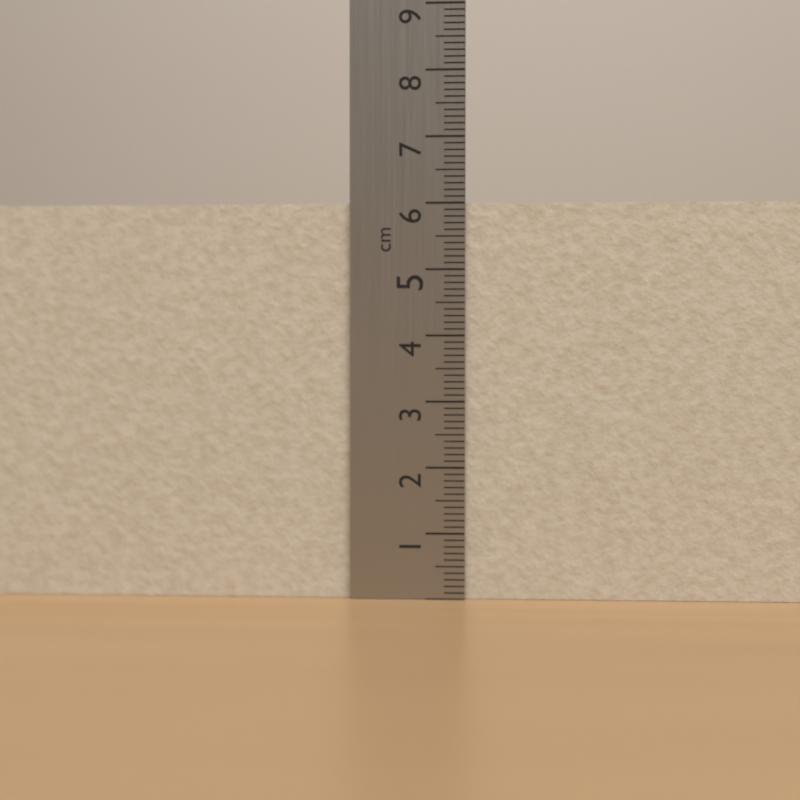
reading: 6.0 cm
